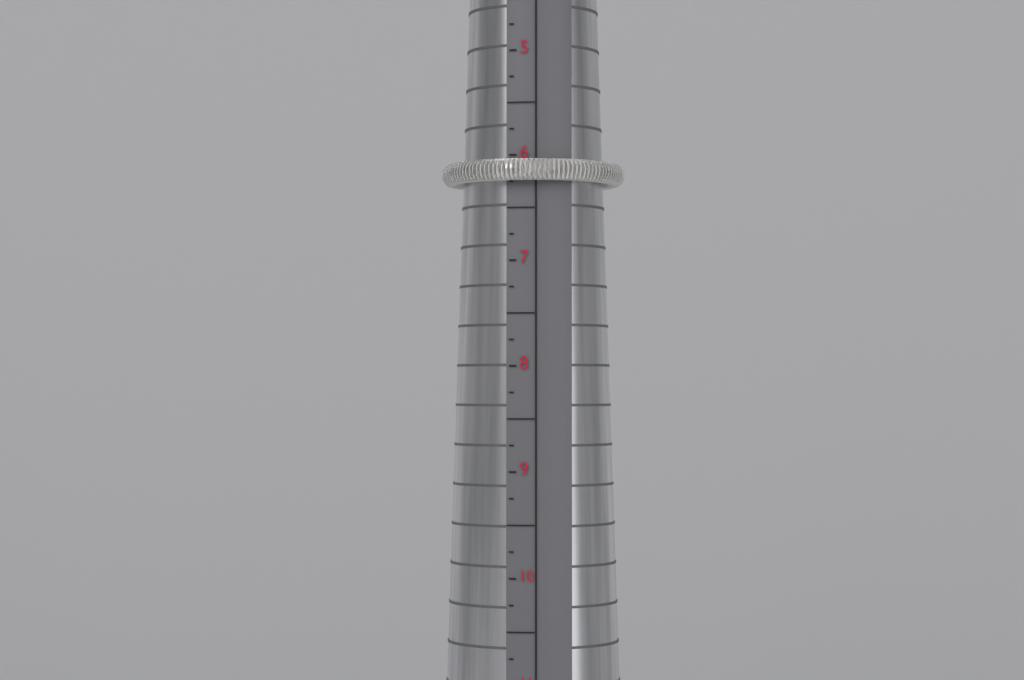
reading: 6.25 (no unit)
